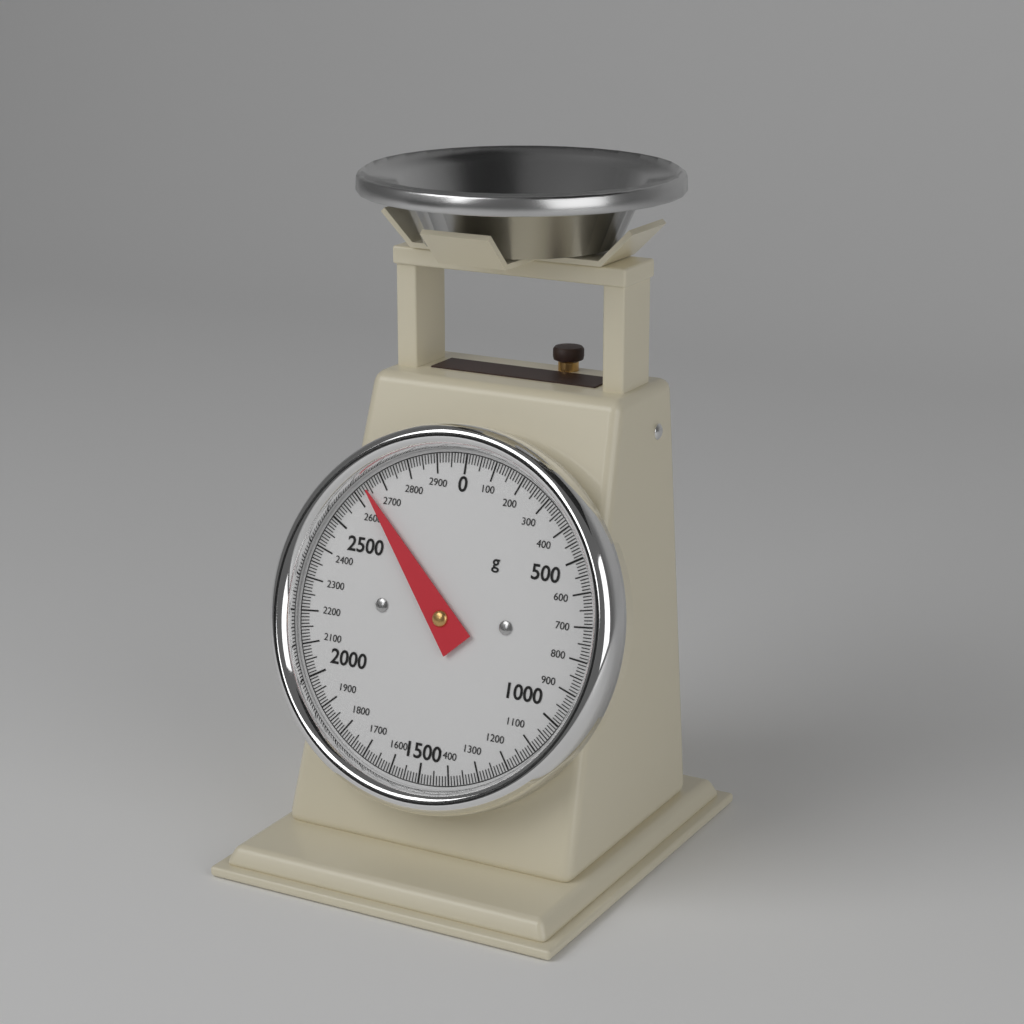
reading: 2640 g
